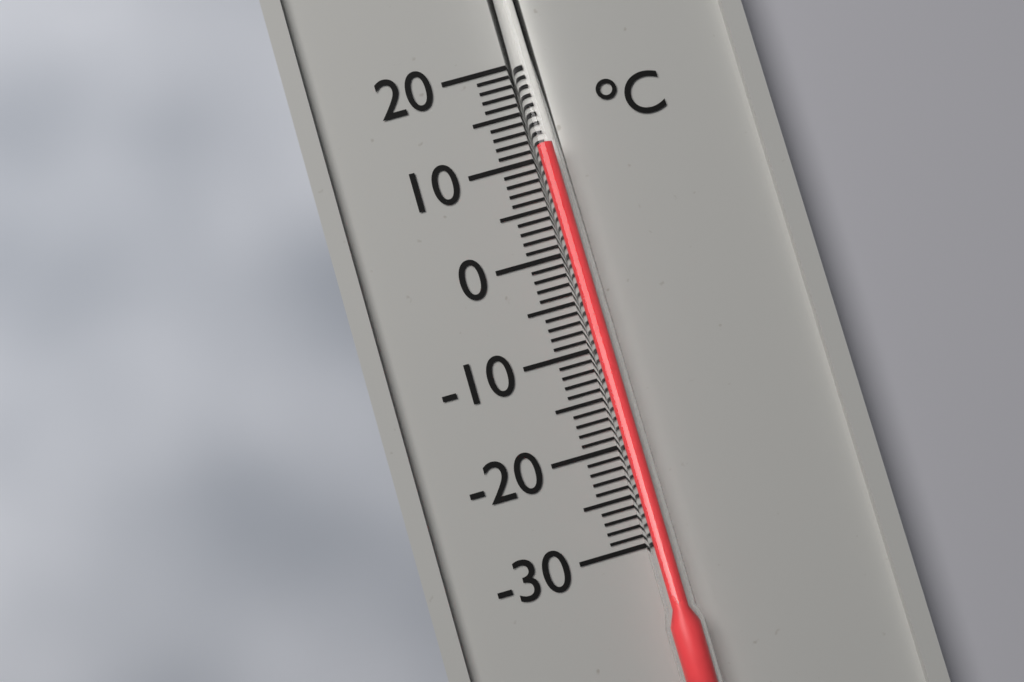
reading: 11 °C
